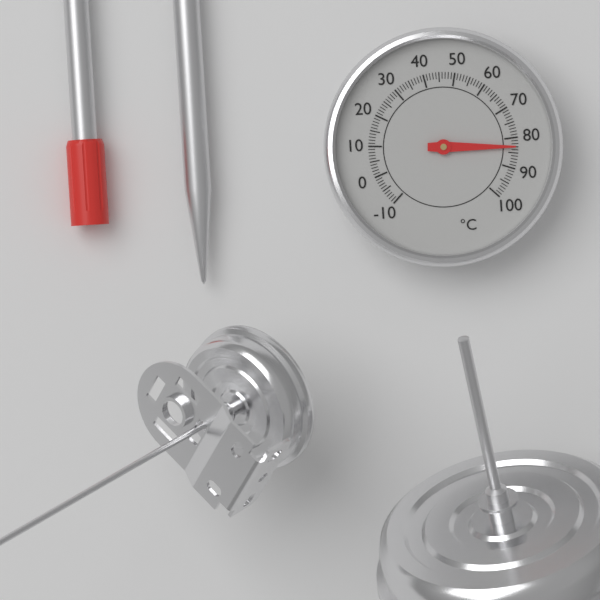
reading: 83 °C
